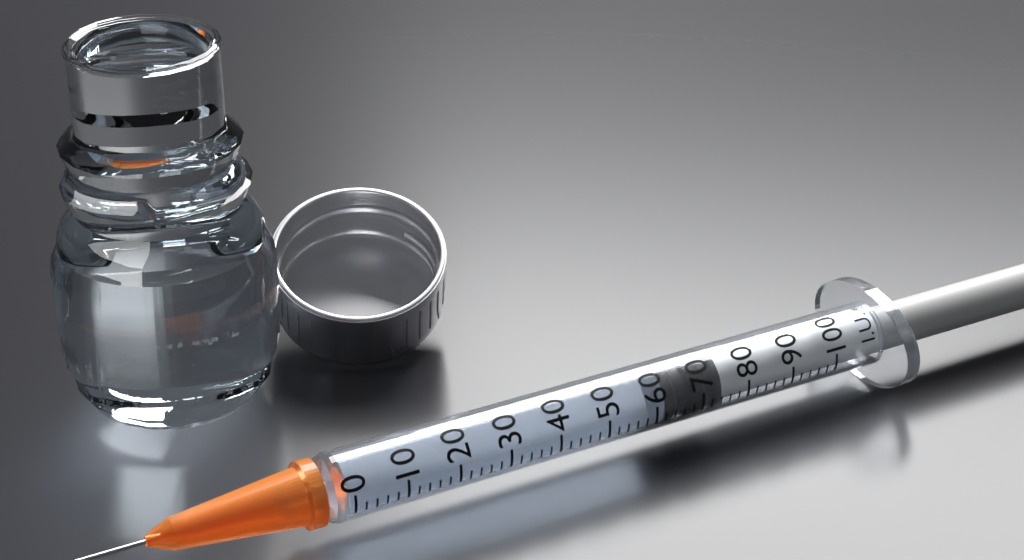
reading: 62 I.U.
